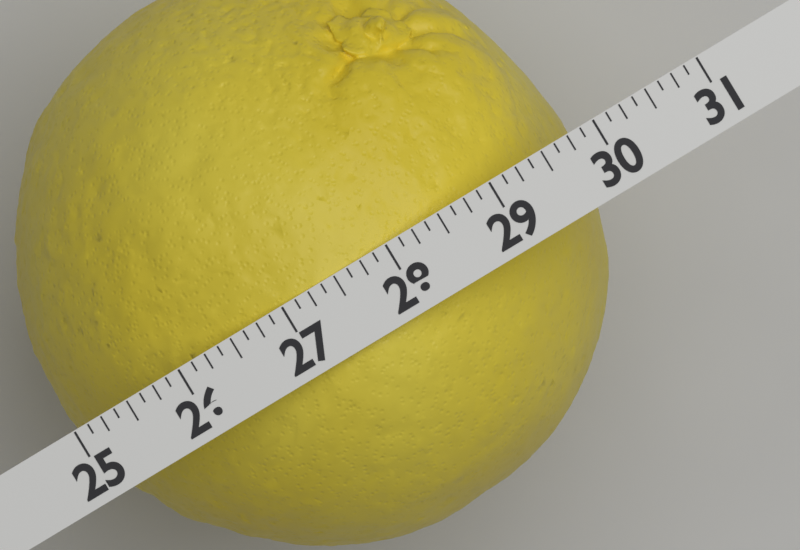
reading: 29.750 (no unit)
